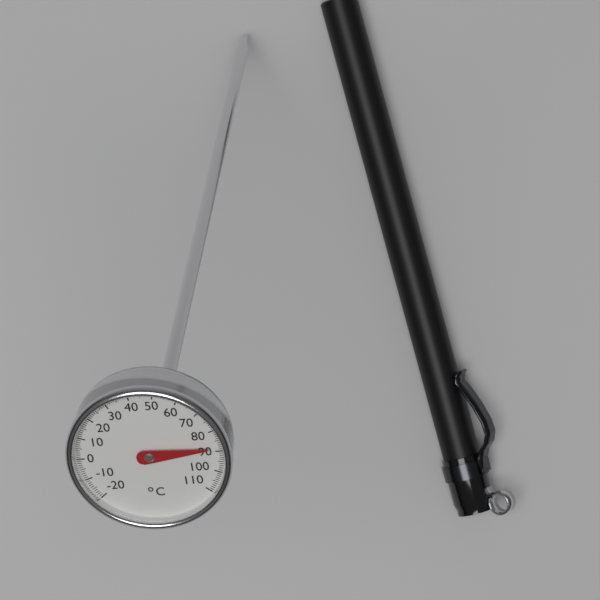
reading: 88 °C
